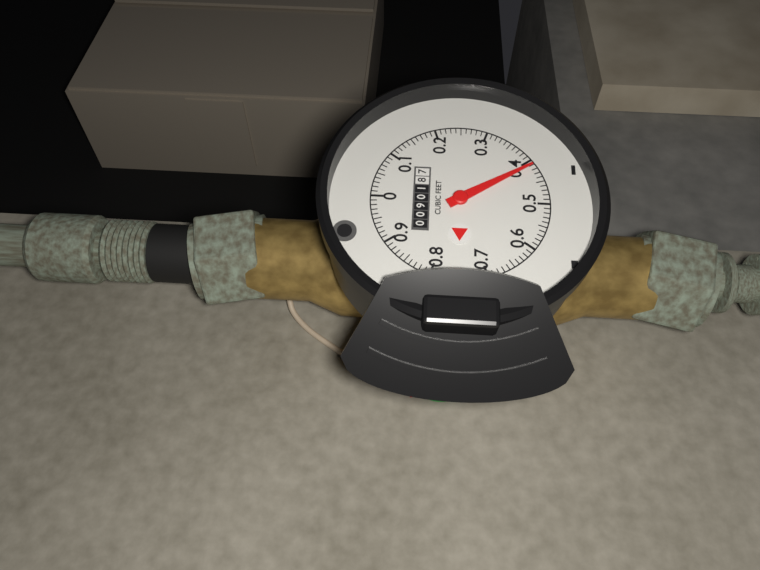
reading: 0.41 cubic feet
